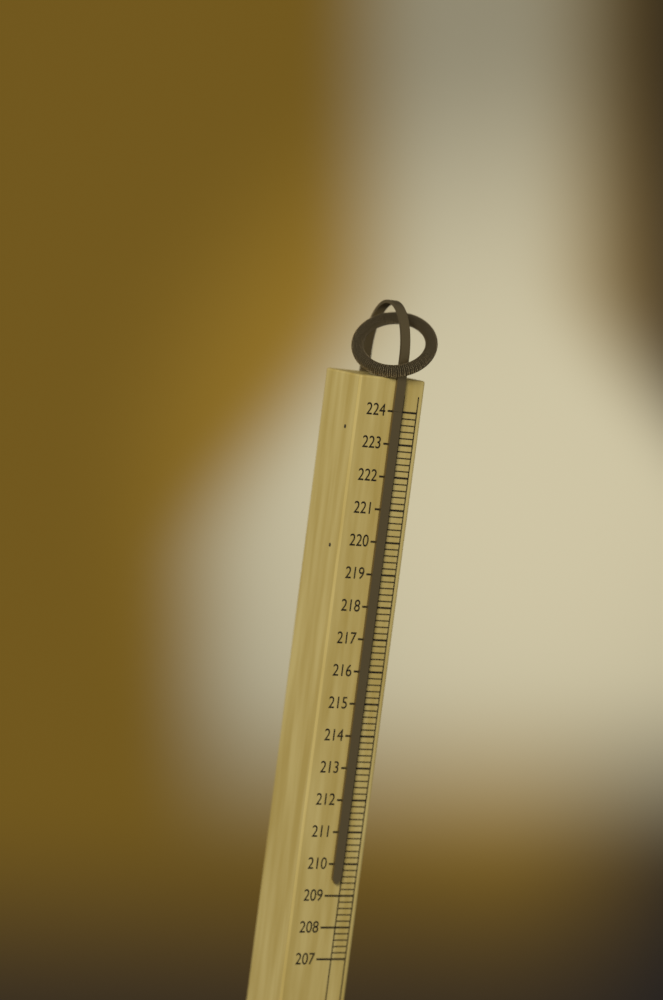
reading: 209.4 (no unit)
